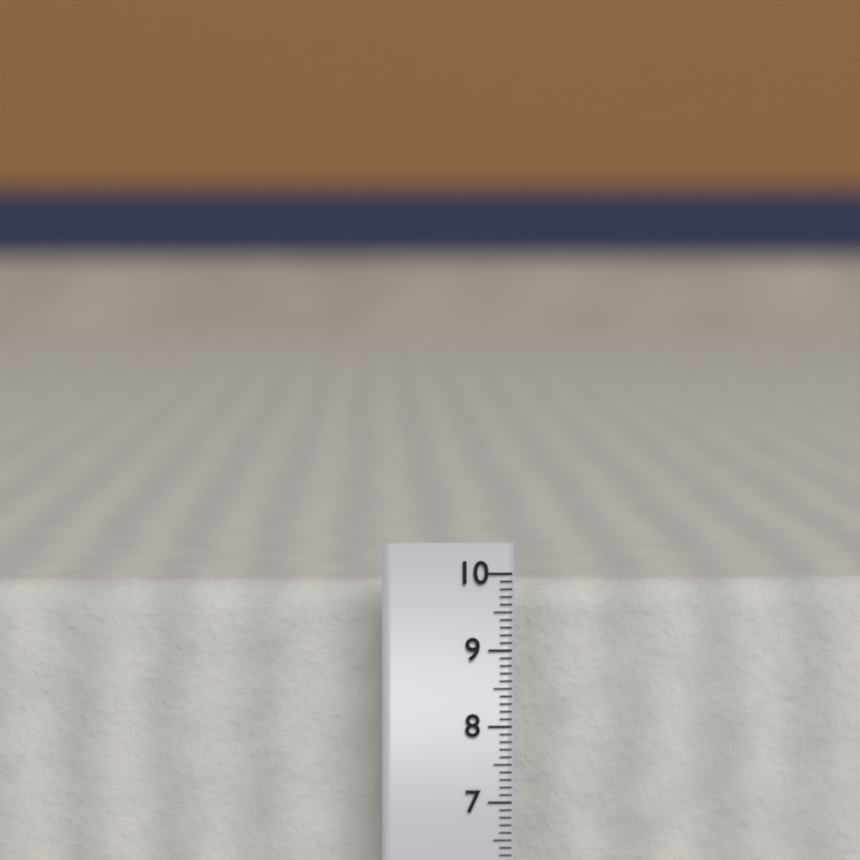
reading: 9.8 cm
